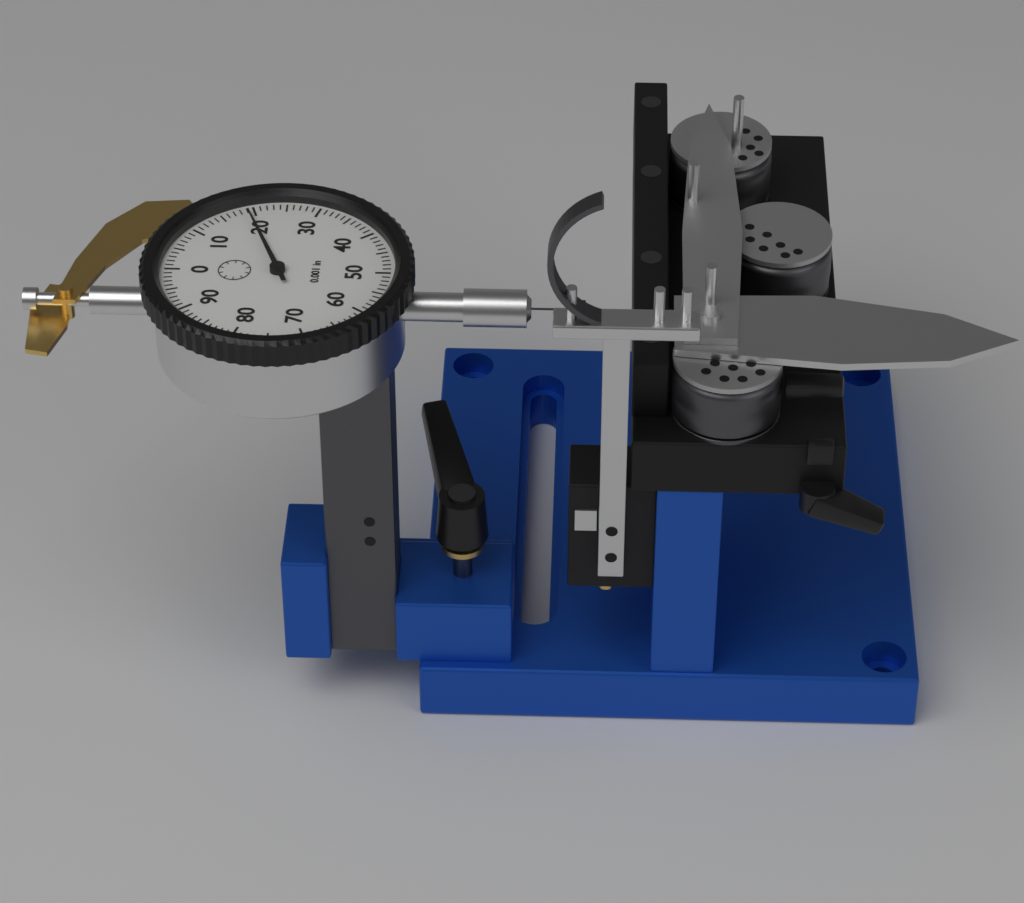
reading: 0.019 in
